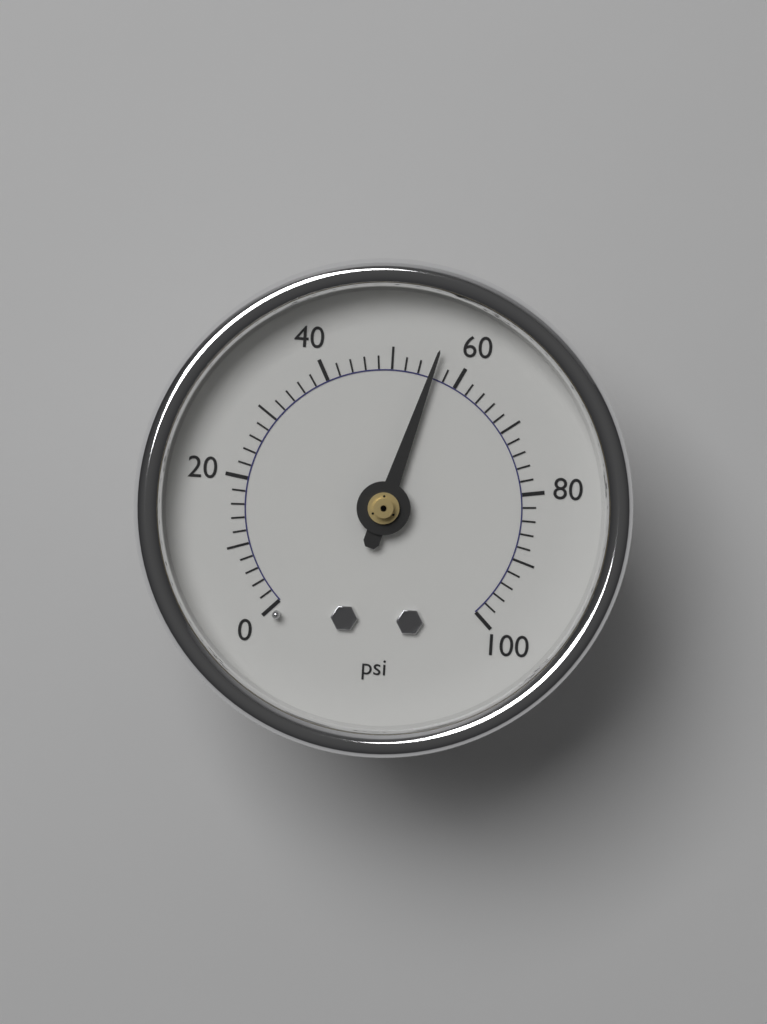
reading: 56 psi
